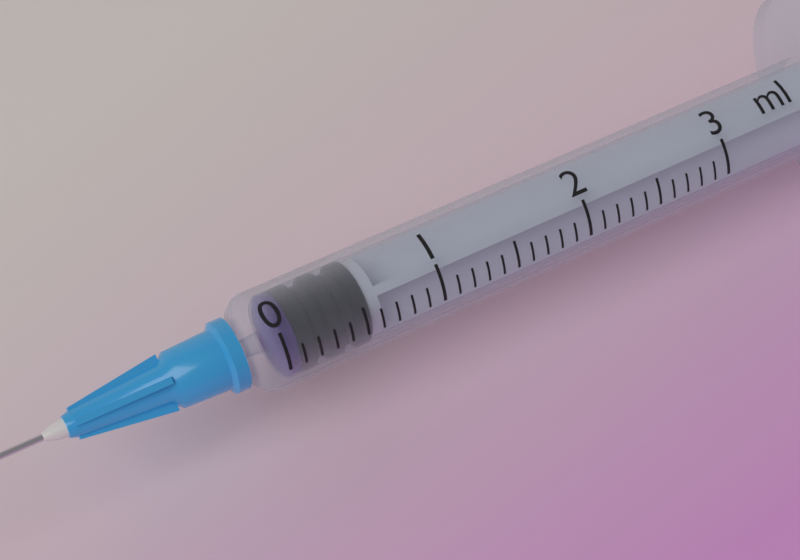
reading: 0.1 ml
